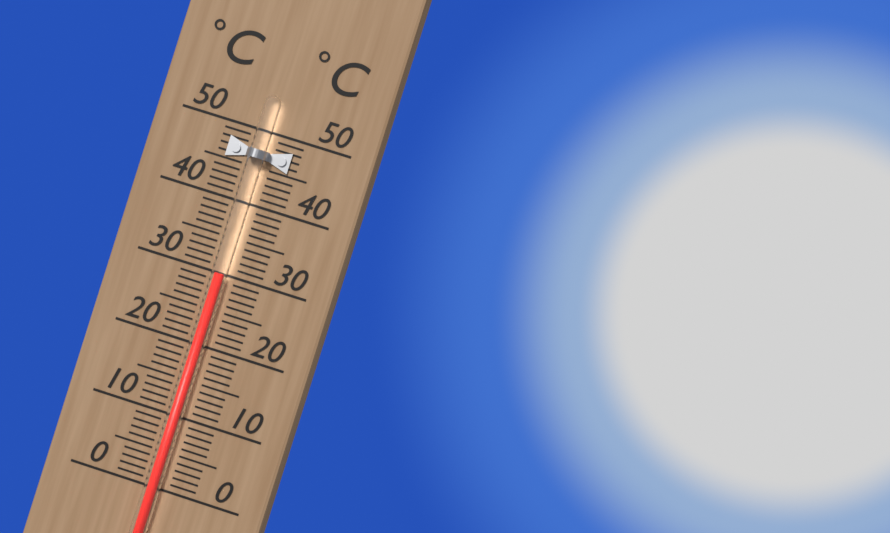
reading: 30 °C
